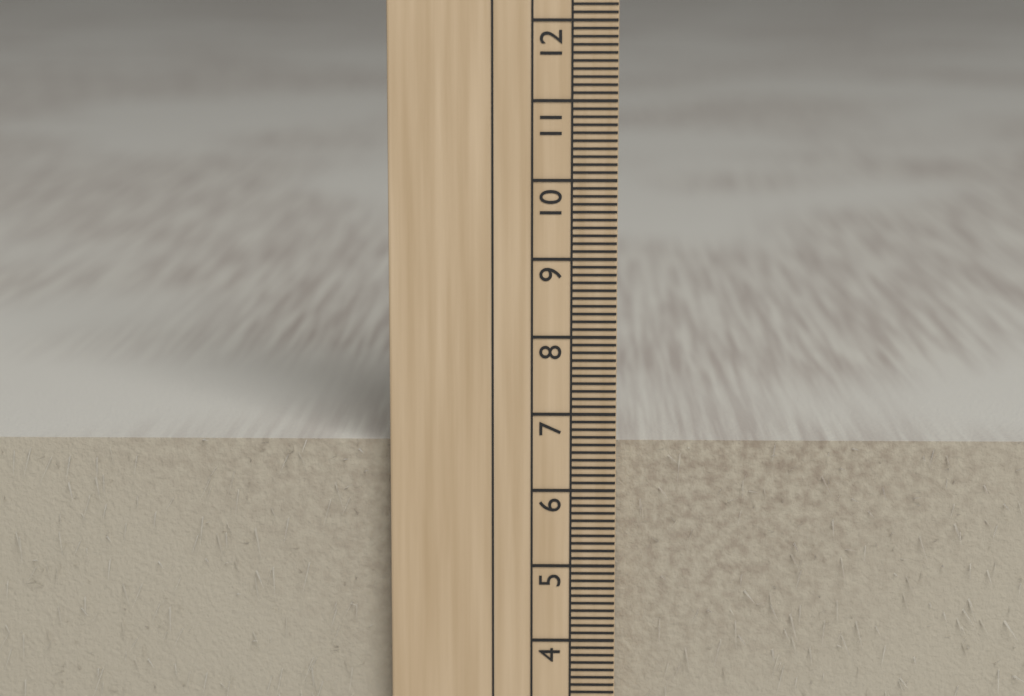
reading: 6.6 cm
